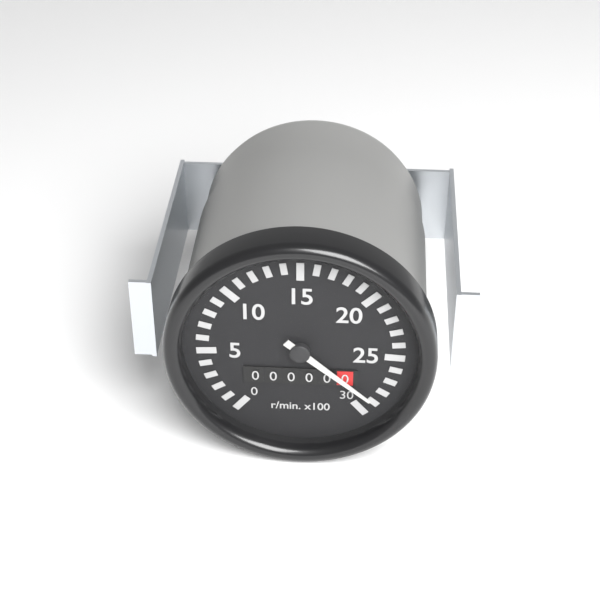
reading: 2900 r/min
